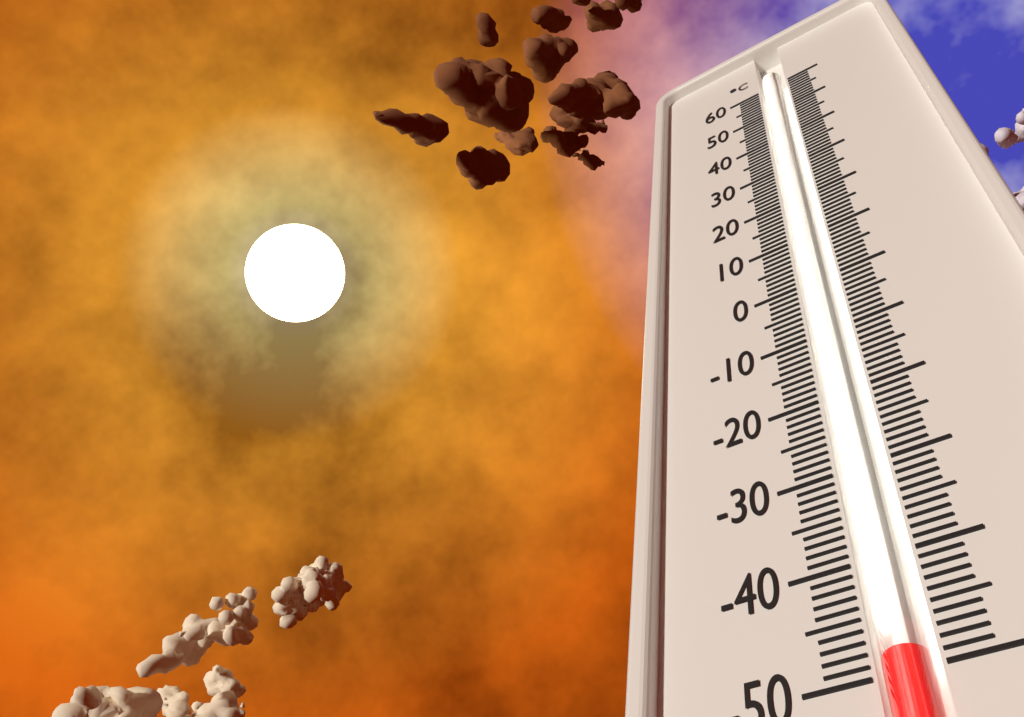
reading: -49 °C
